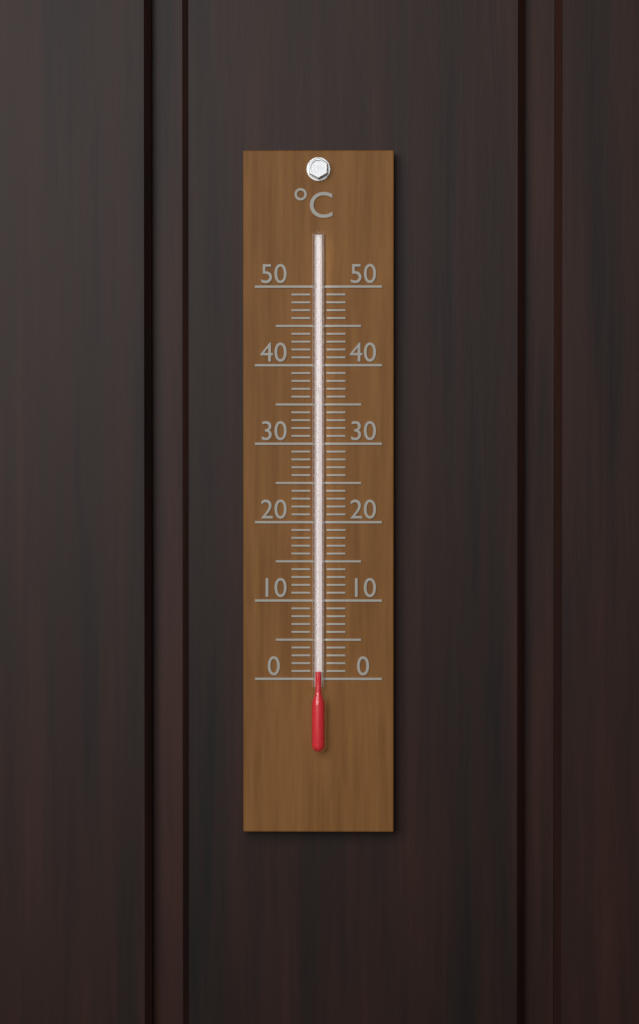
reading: 1 °C
